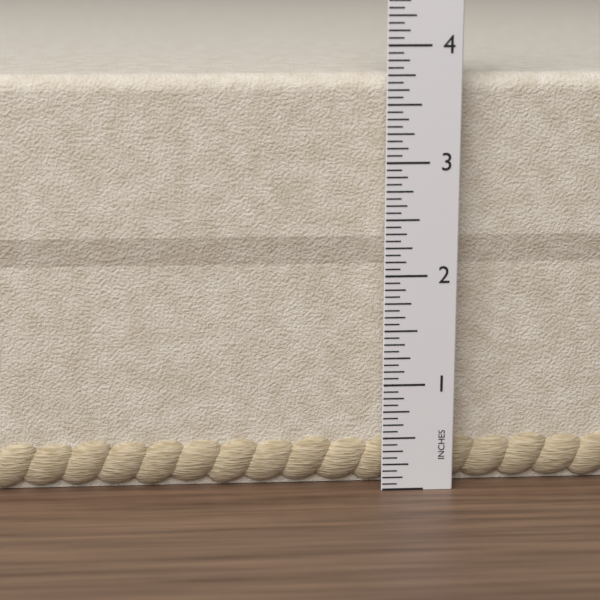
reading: 3.7500 in
